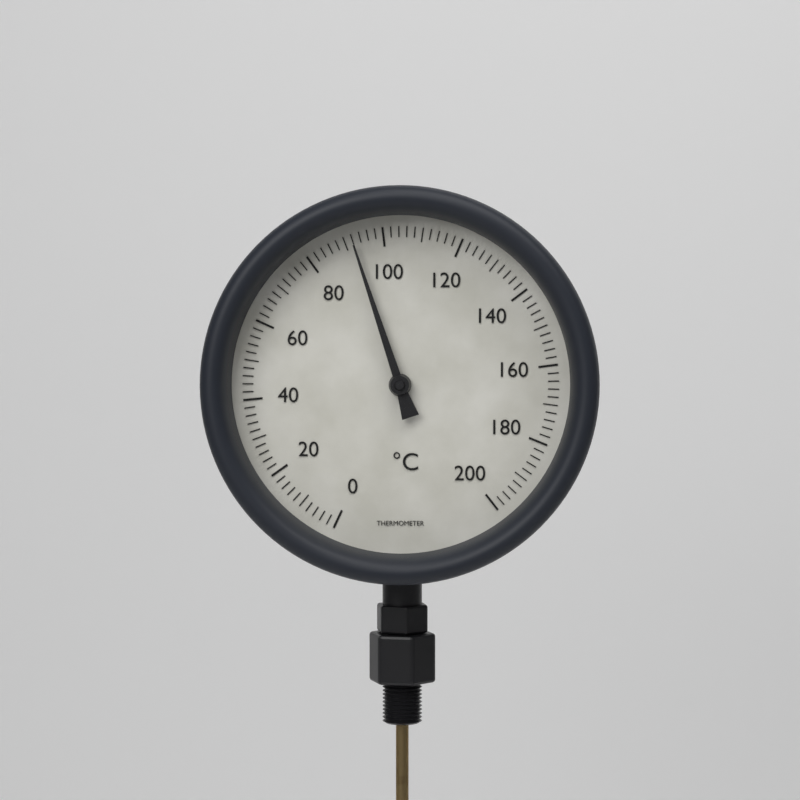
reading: 92 °C
